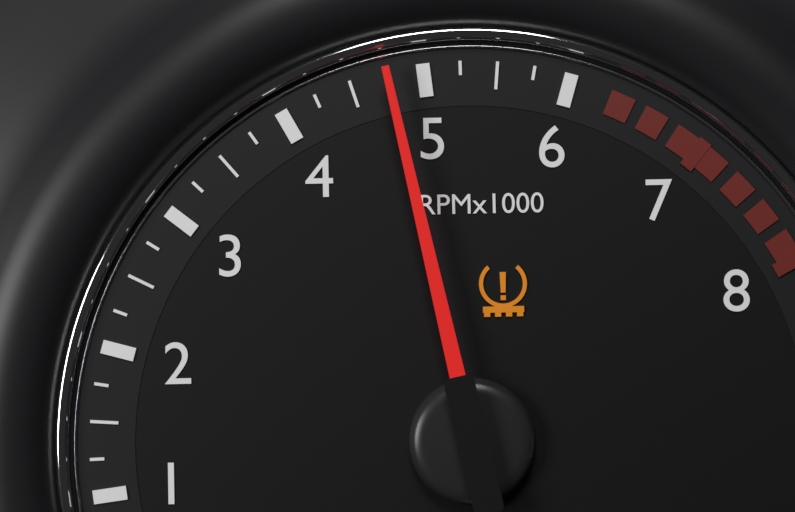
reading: 4.75 RPM x1000
